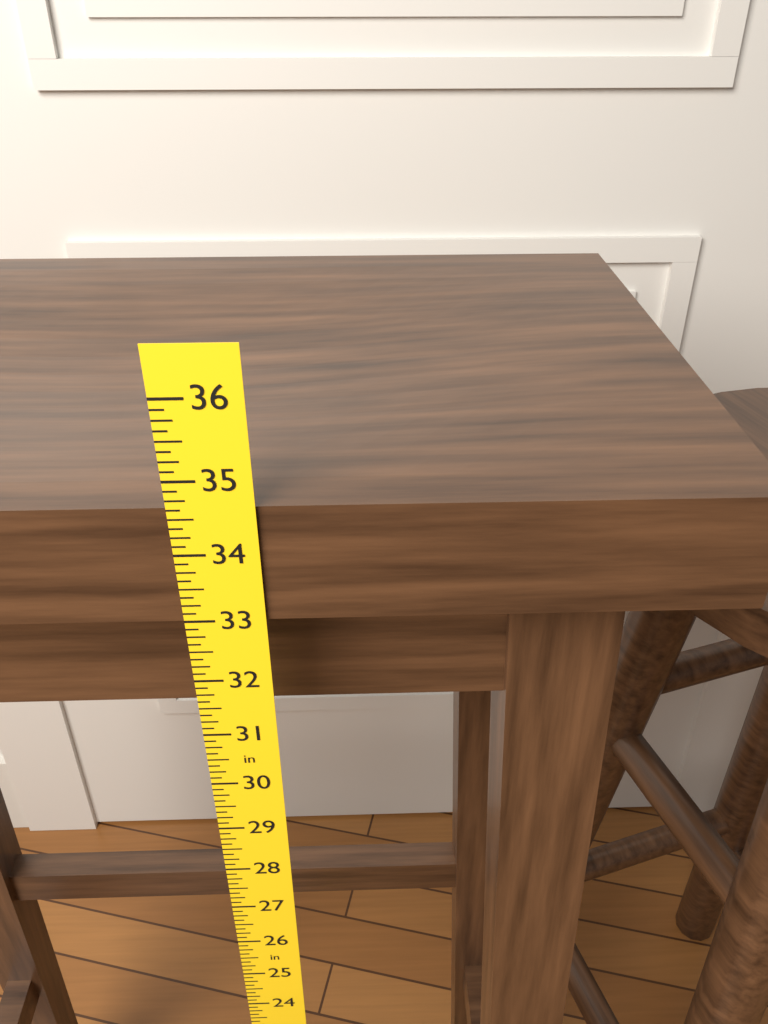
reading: 34.625 in
